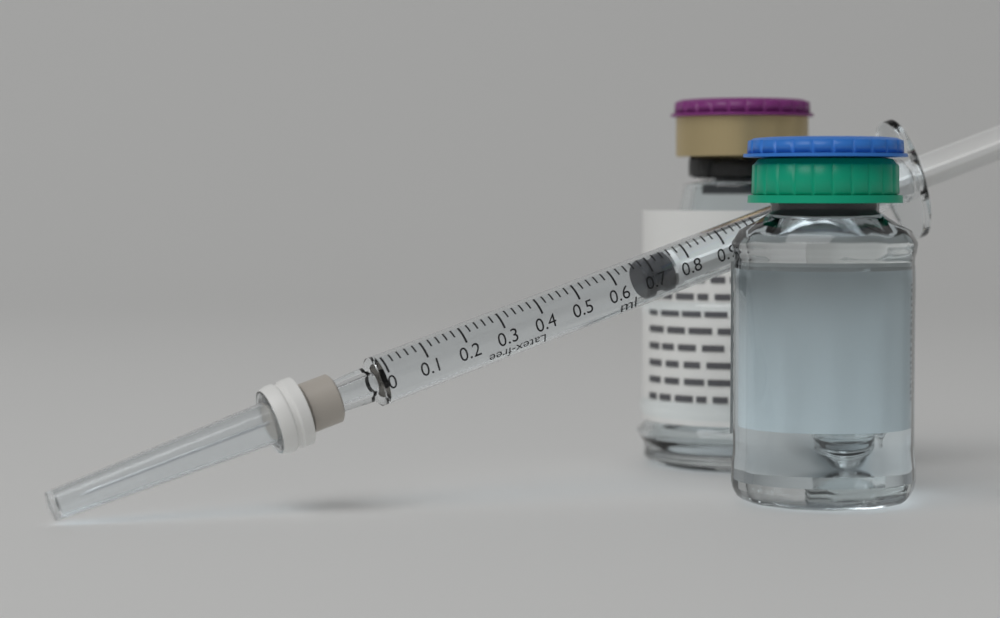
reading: 0.68 ml
